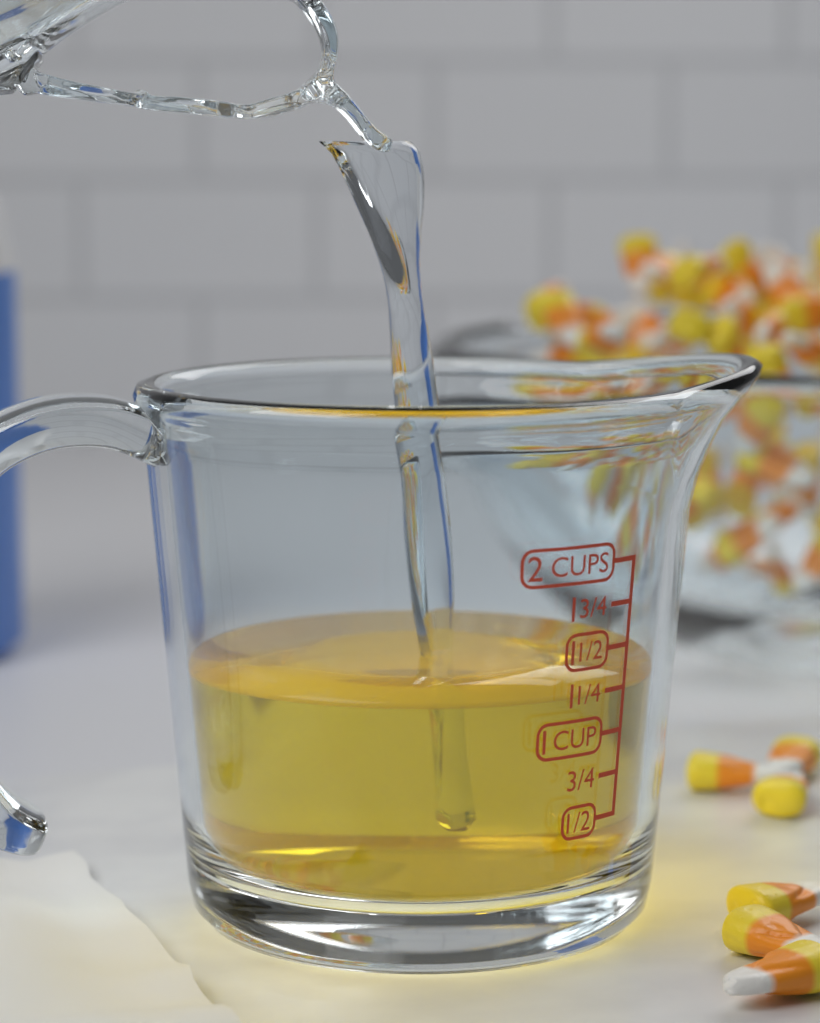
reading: 1.25 cup
